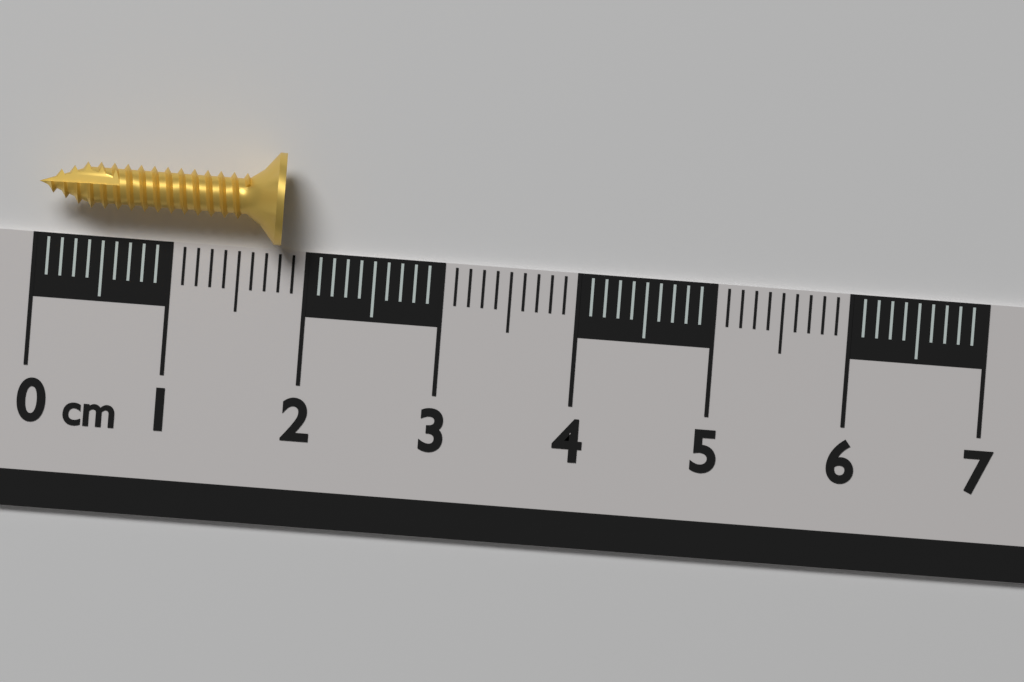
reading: 1.8 cm
